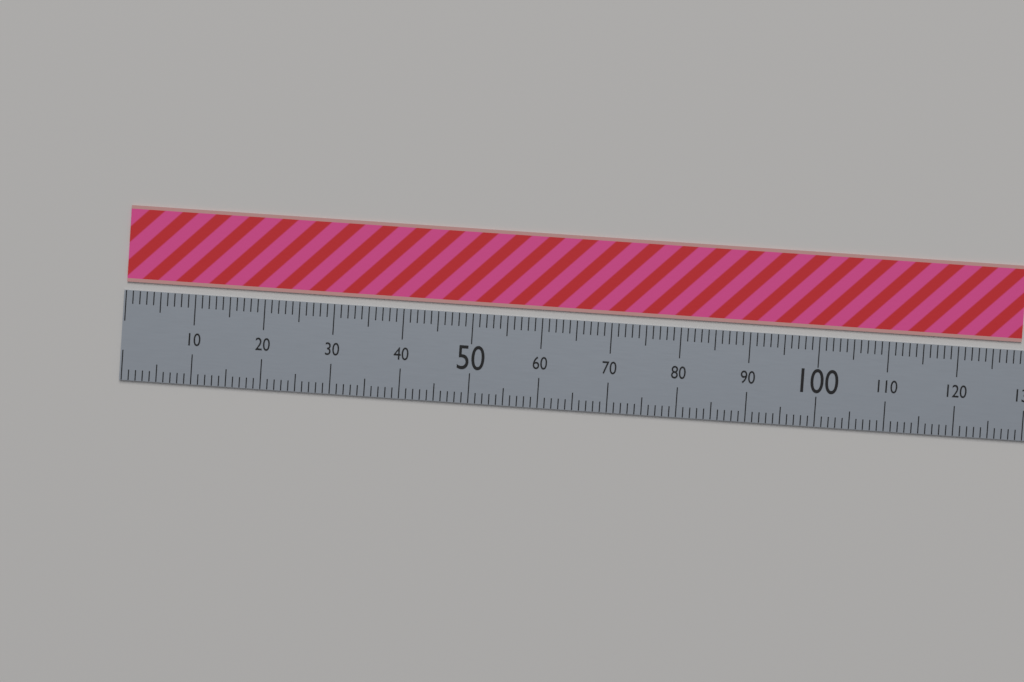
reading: 129 (no unit)
